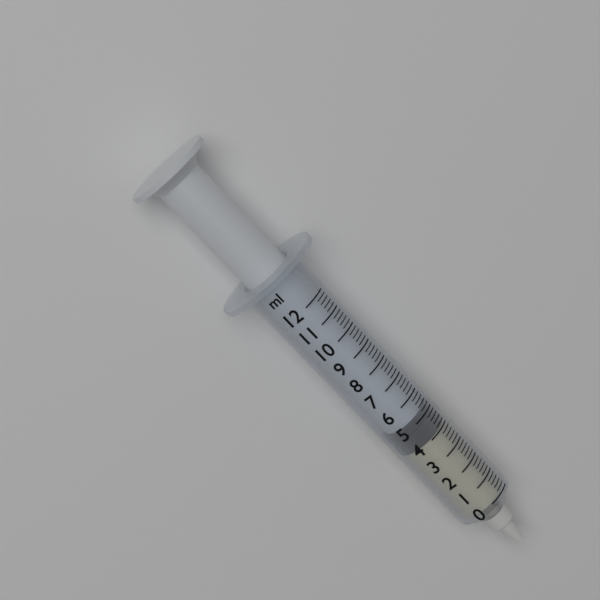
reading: 4.0 ml
